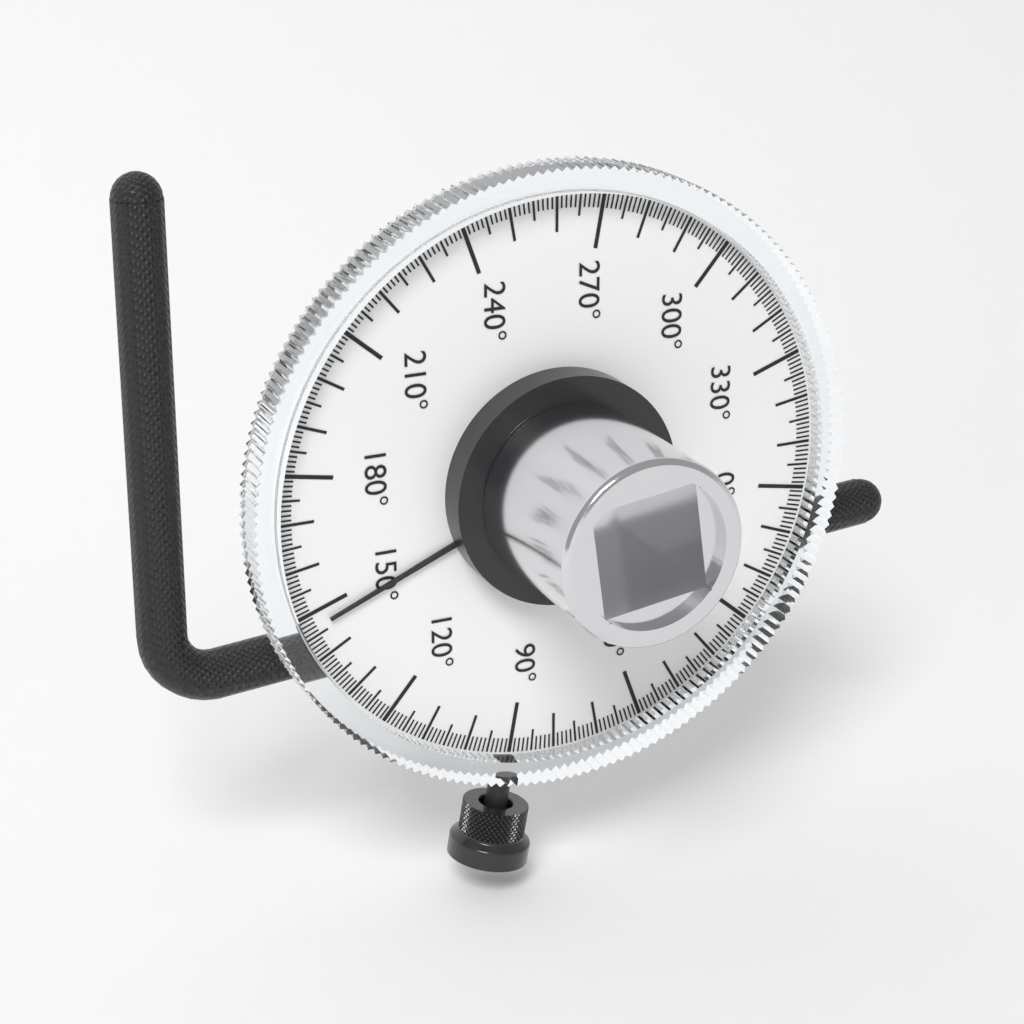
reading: 147 °
